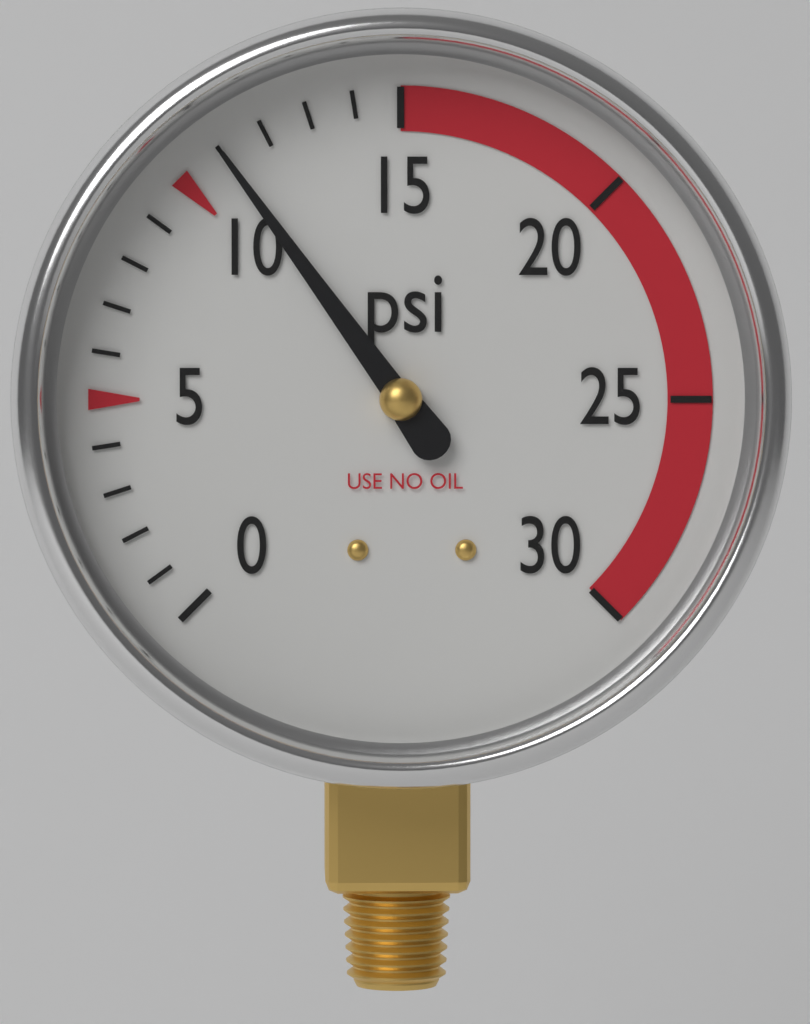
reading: 11 psi
